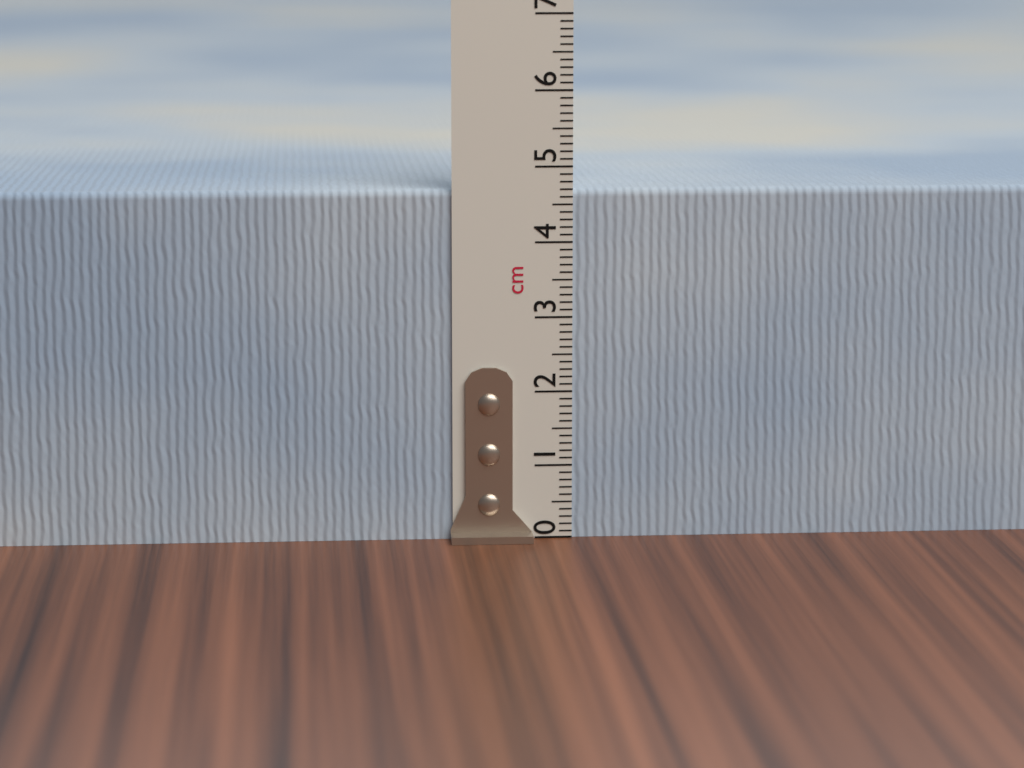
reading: 4.7 cm
